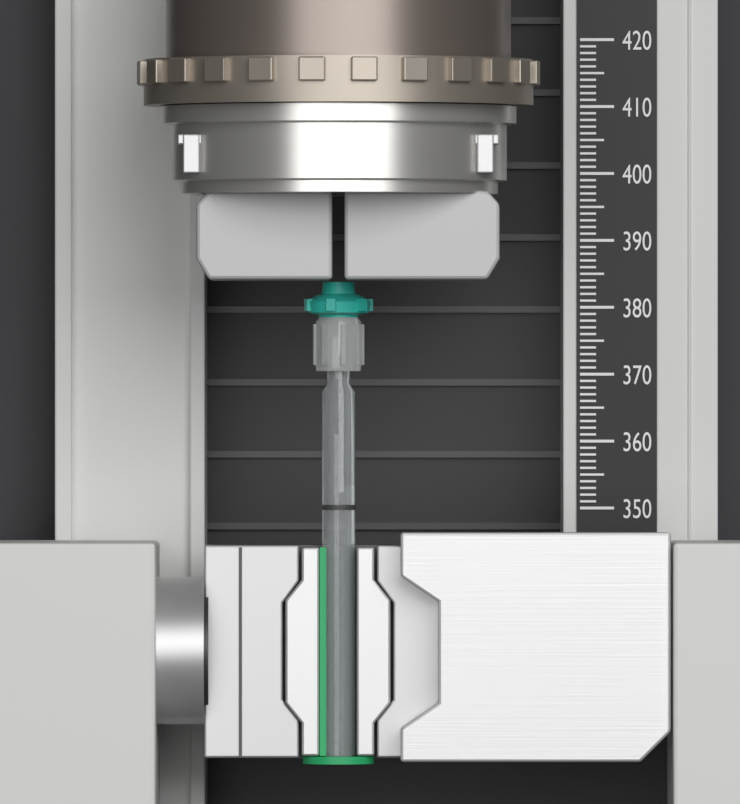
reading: 383.5 (no unit)
